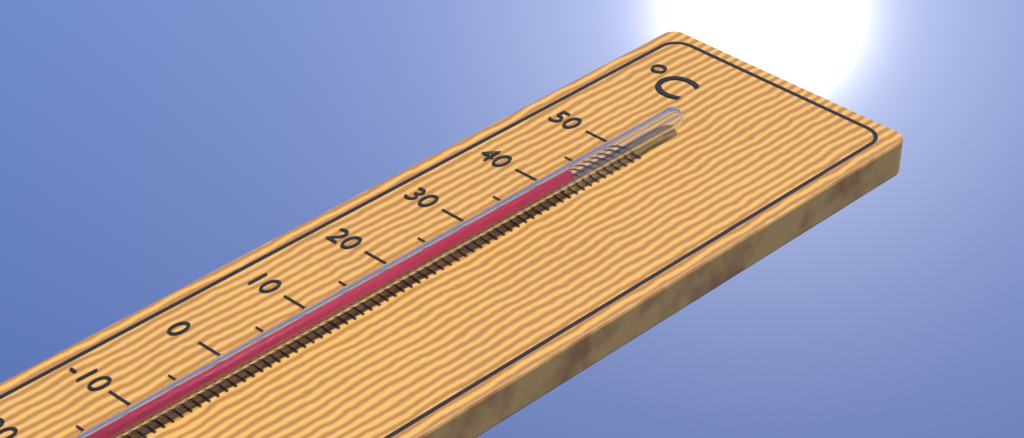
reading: 41 °C
